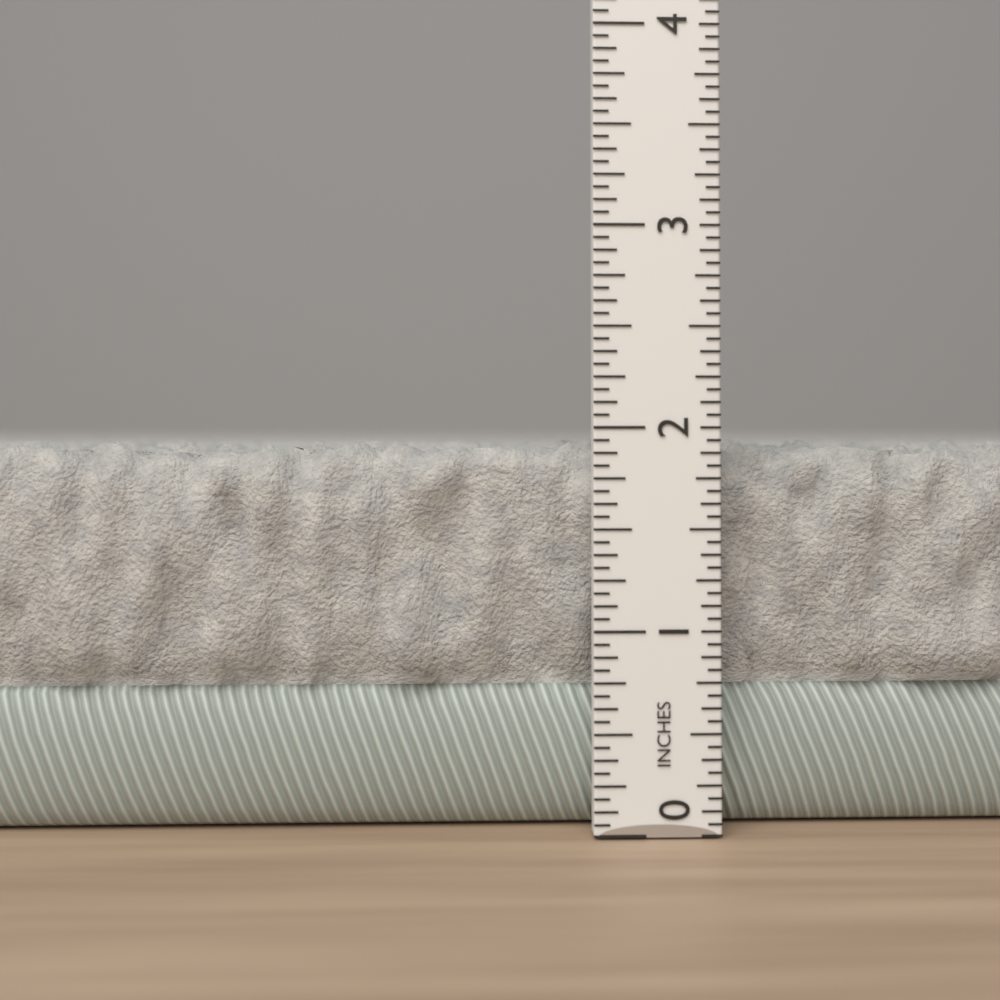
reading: 1.9375 in
